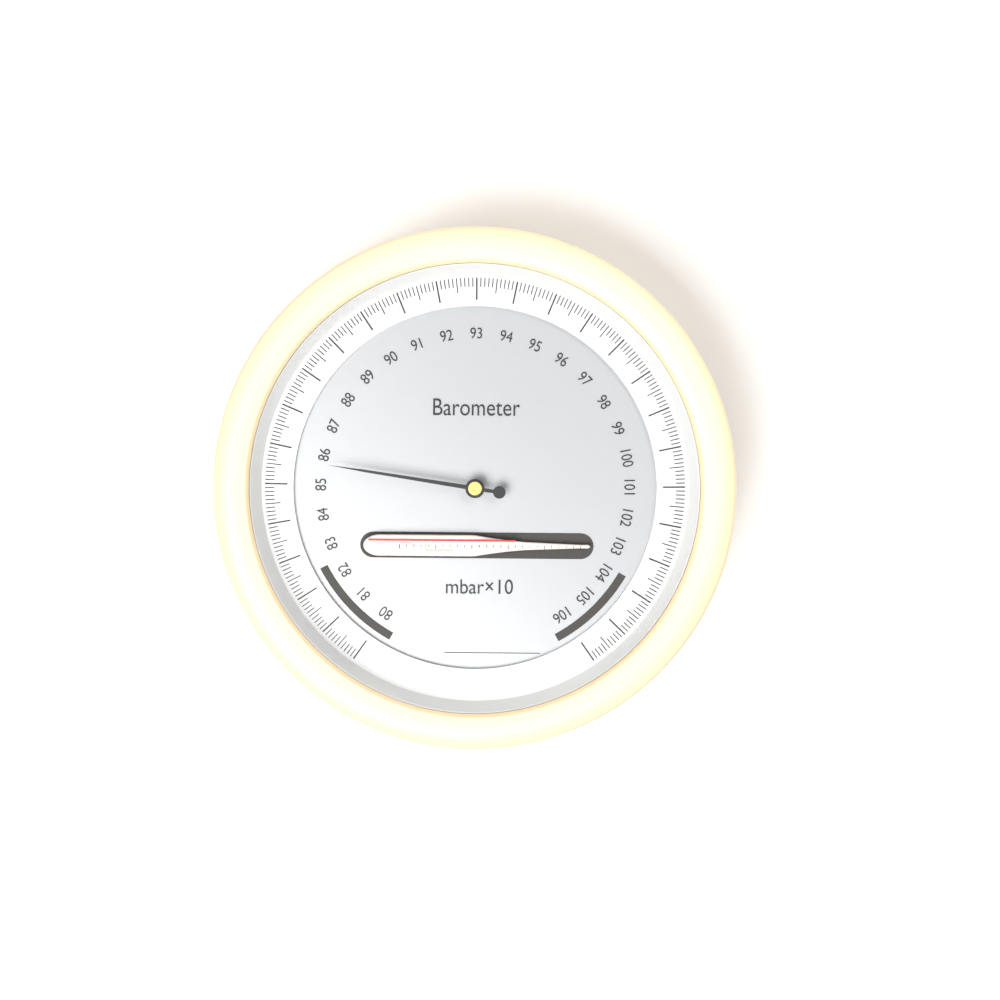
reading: 85.7 mbar×10
